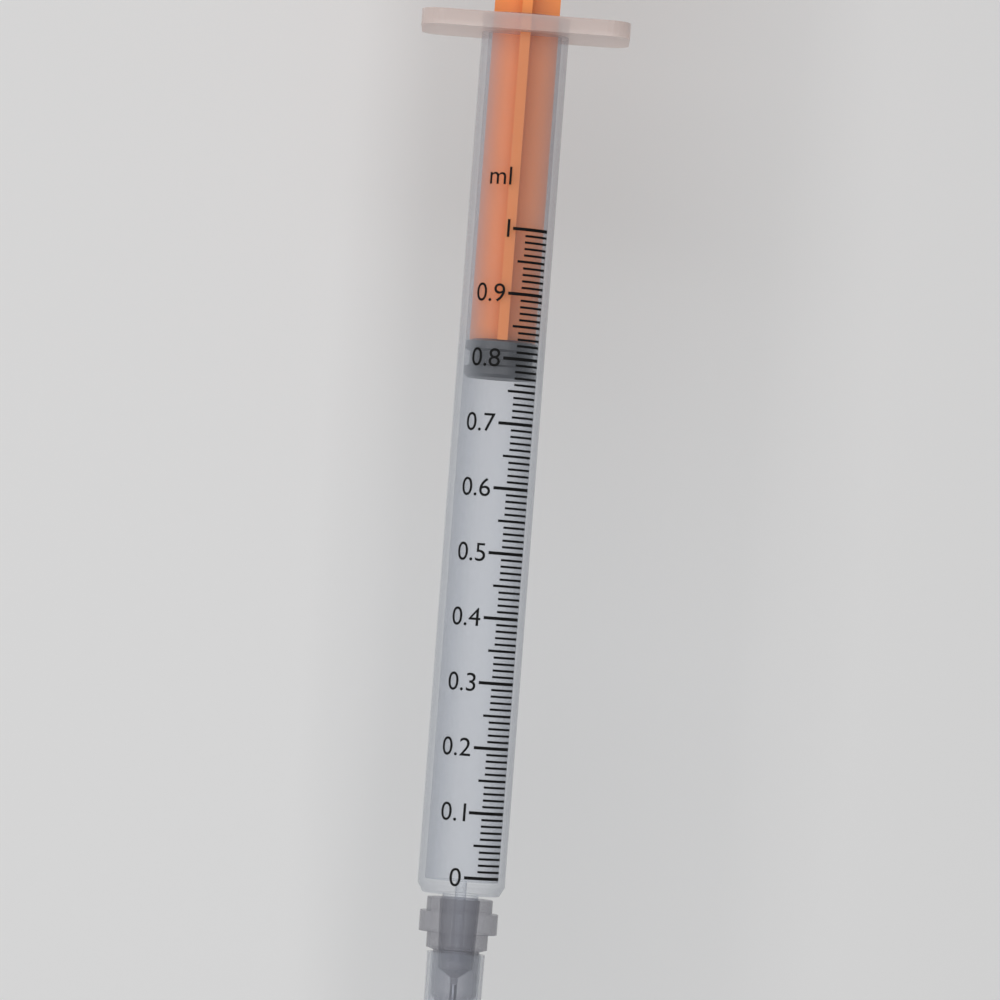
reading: 0.77 ml
